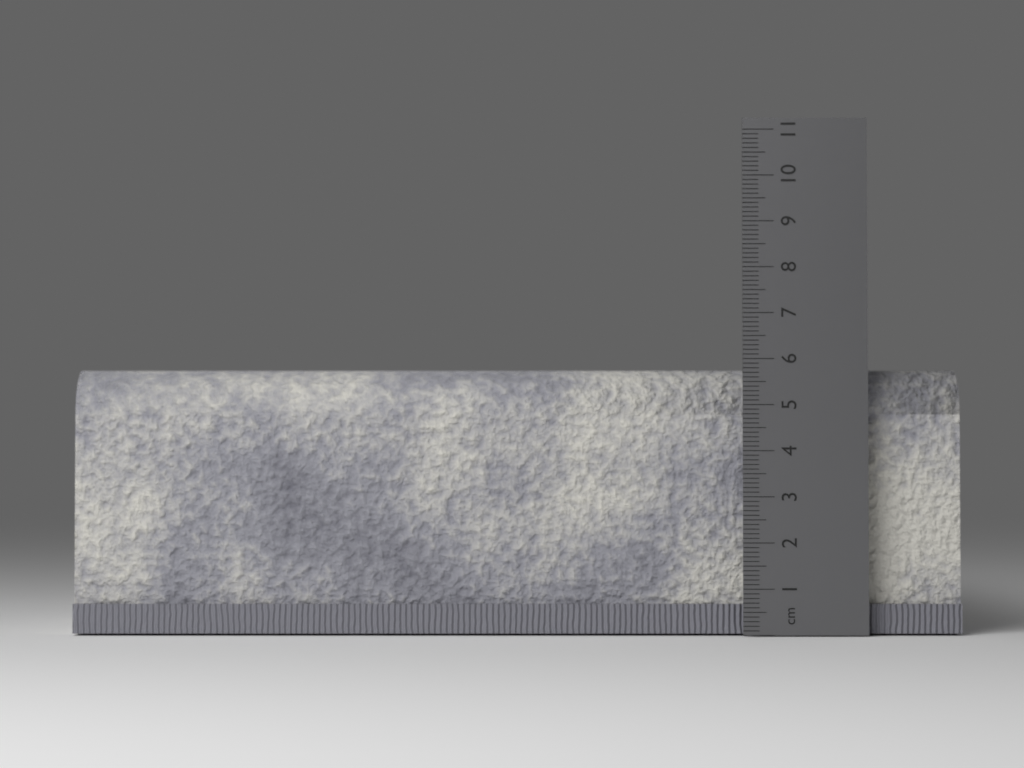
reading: 5.8 cm
